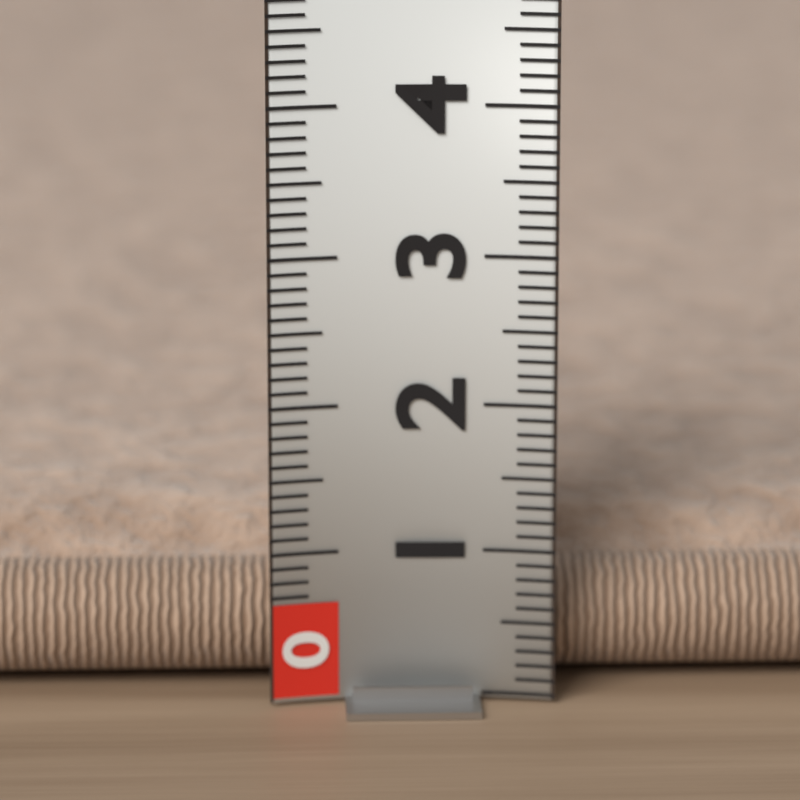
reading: 1.0 (no unit)
